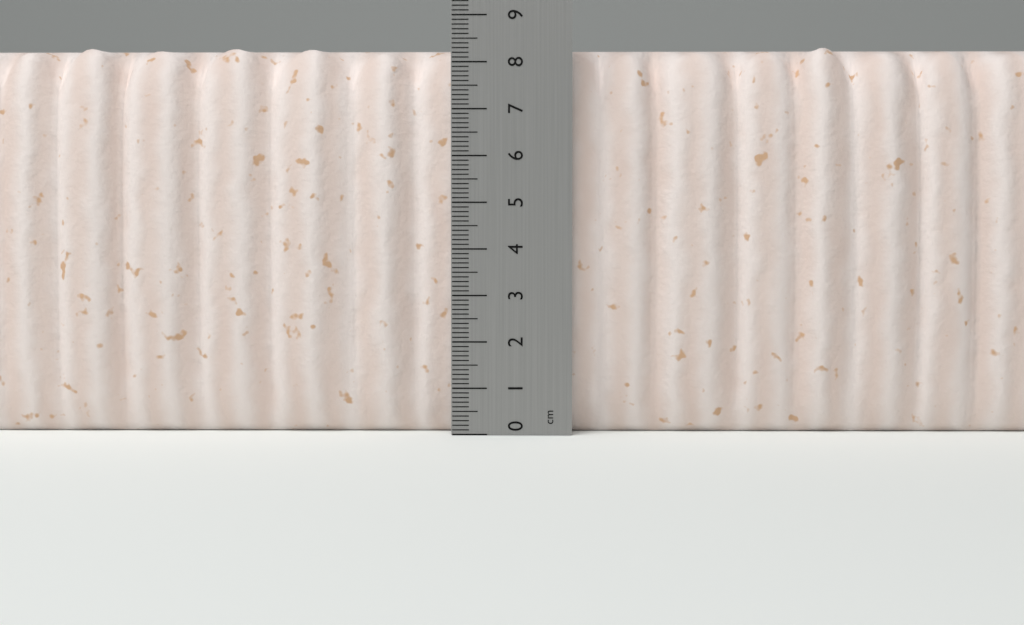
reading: 8.4 cm
